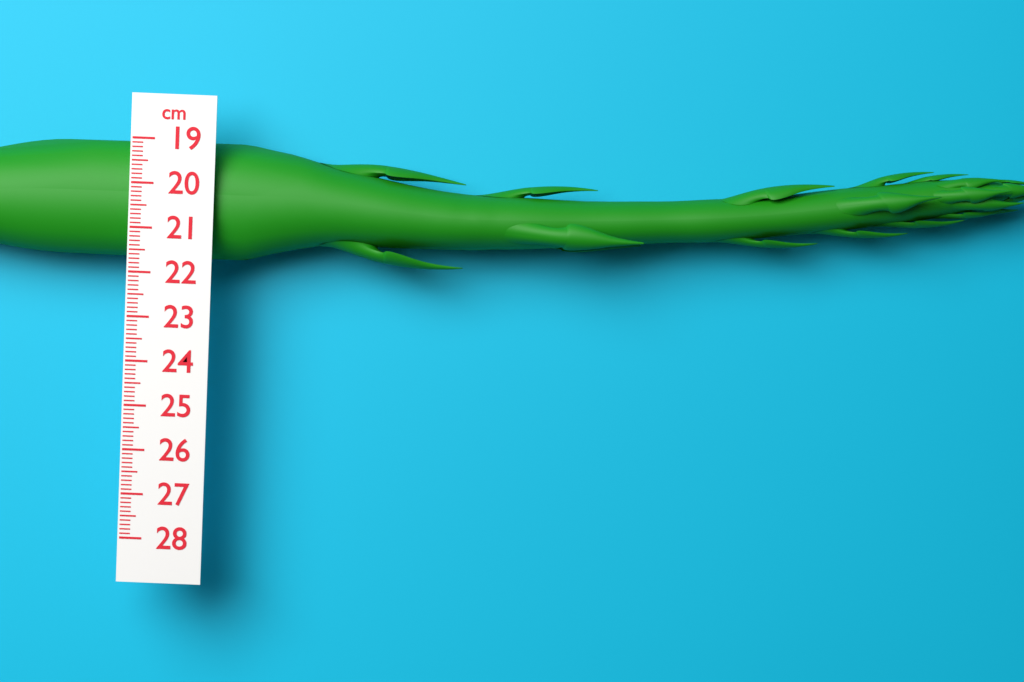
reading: 21.7 cm
